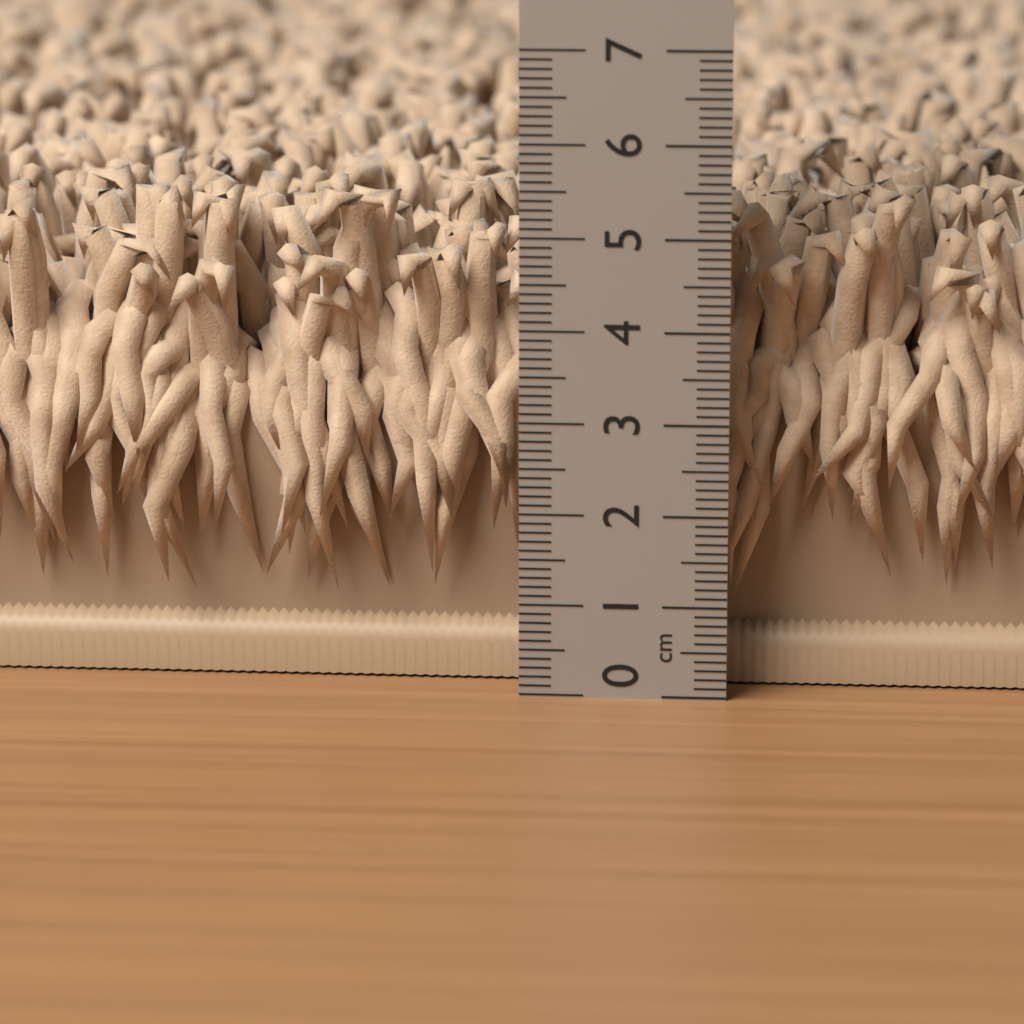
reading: 5.4 cm
